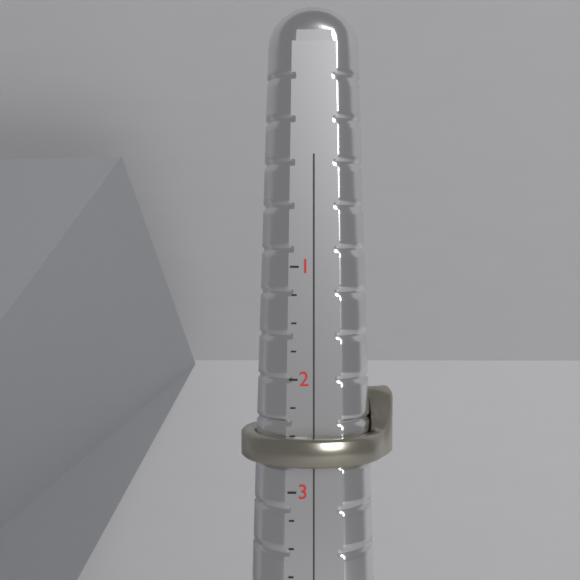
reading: 2.75 (no unit)
